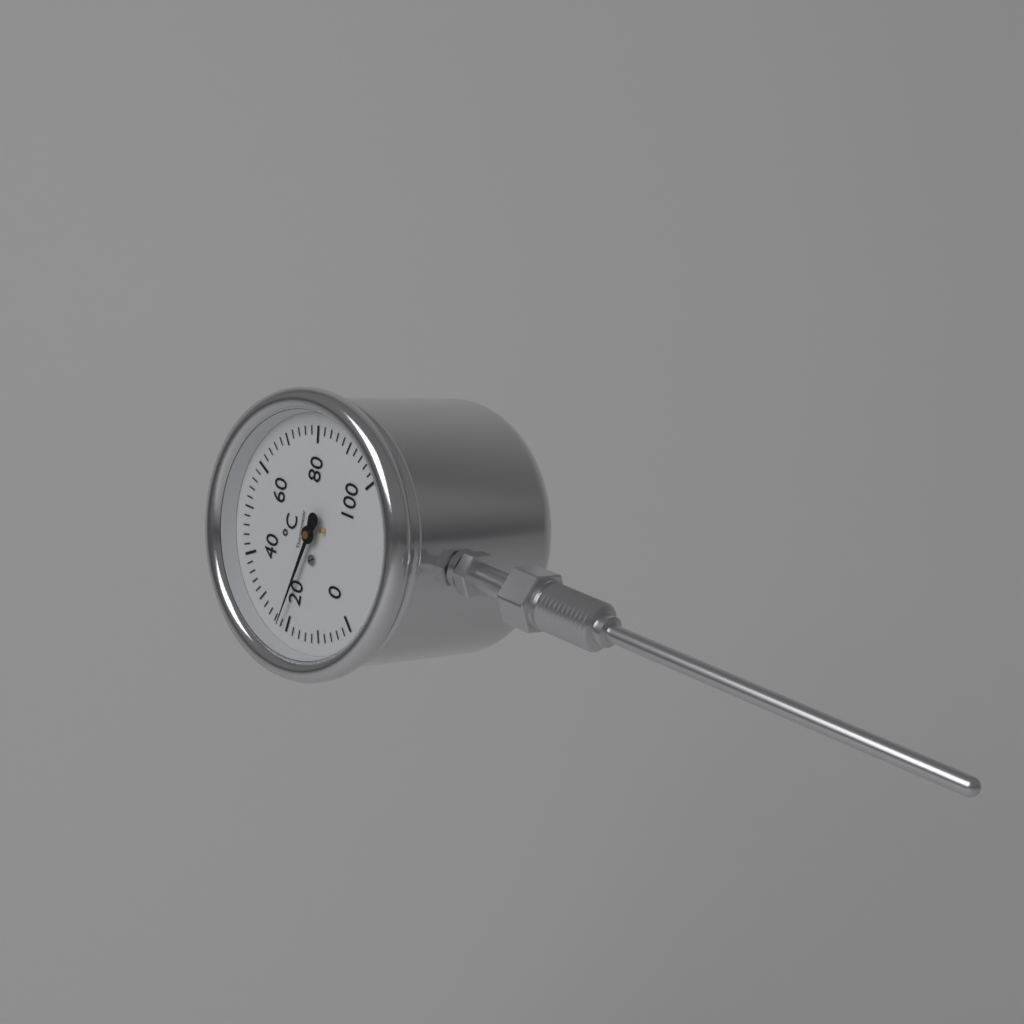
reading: 22 °C
